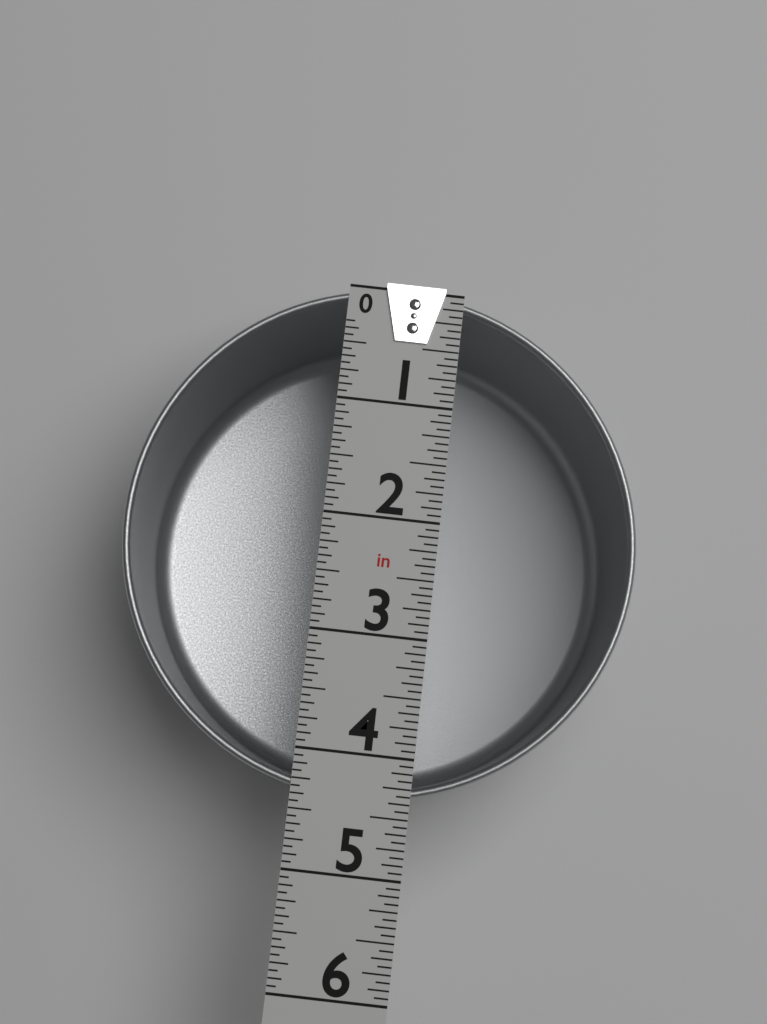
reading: 4.3750 in
